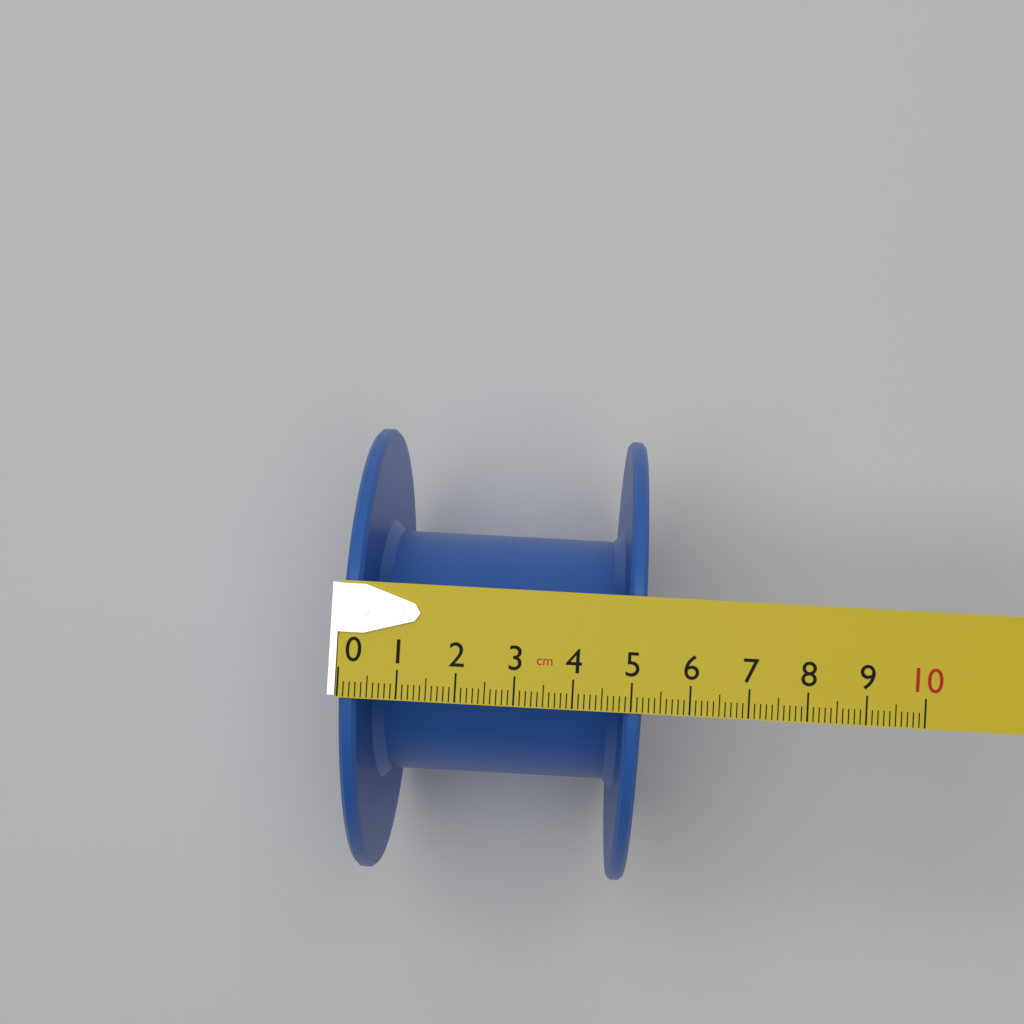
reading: 5.2 cm
